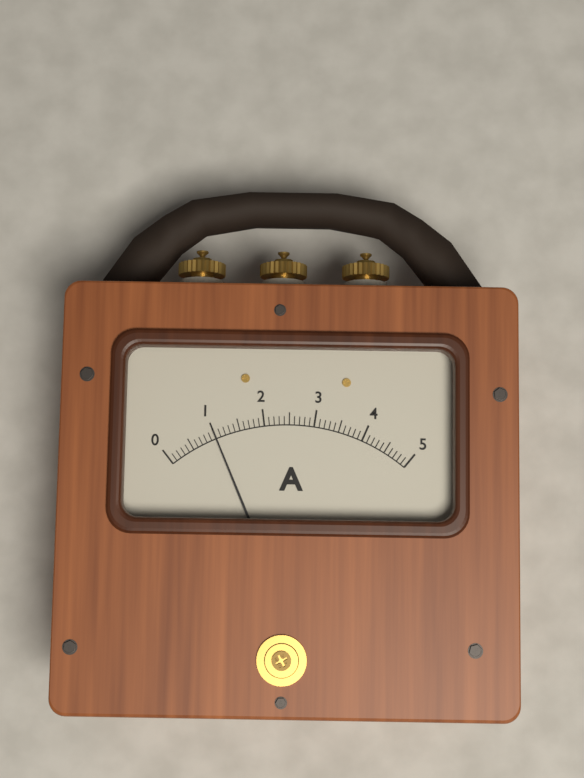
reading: 1.0 A
